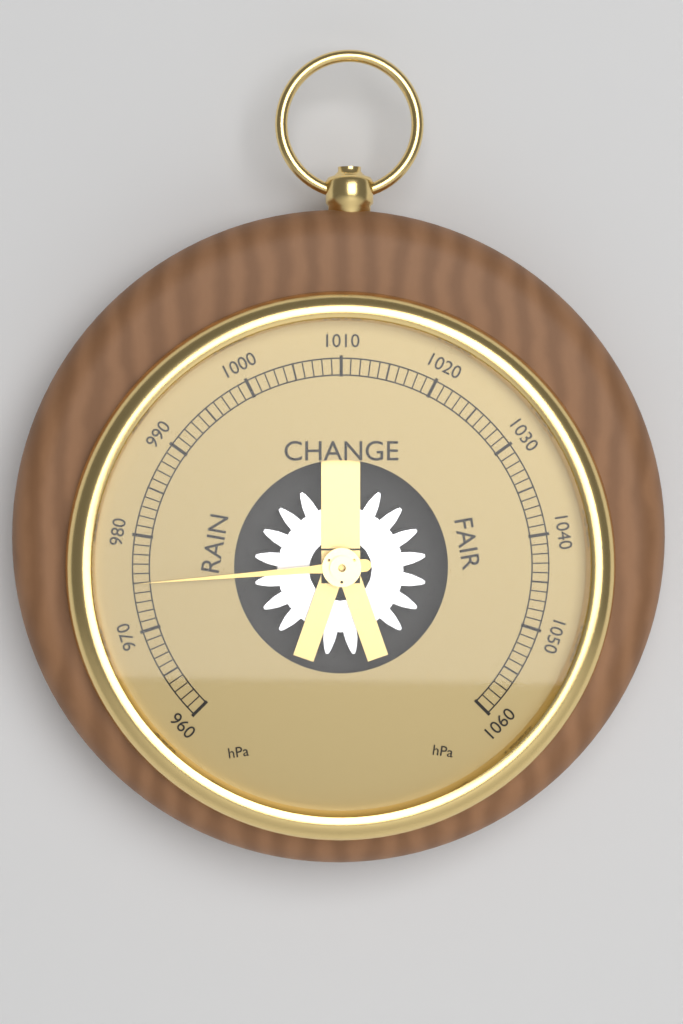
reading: 975 hPa
